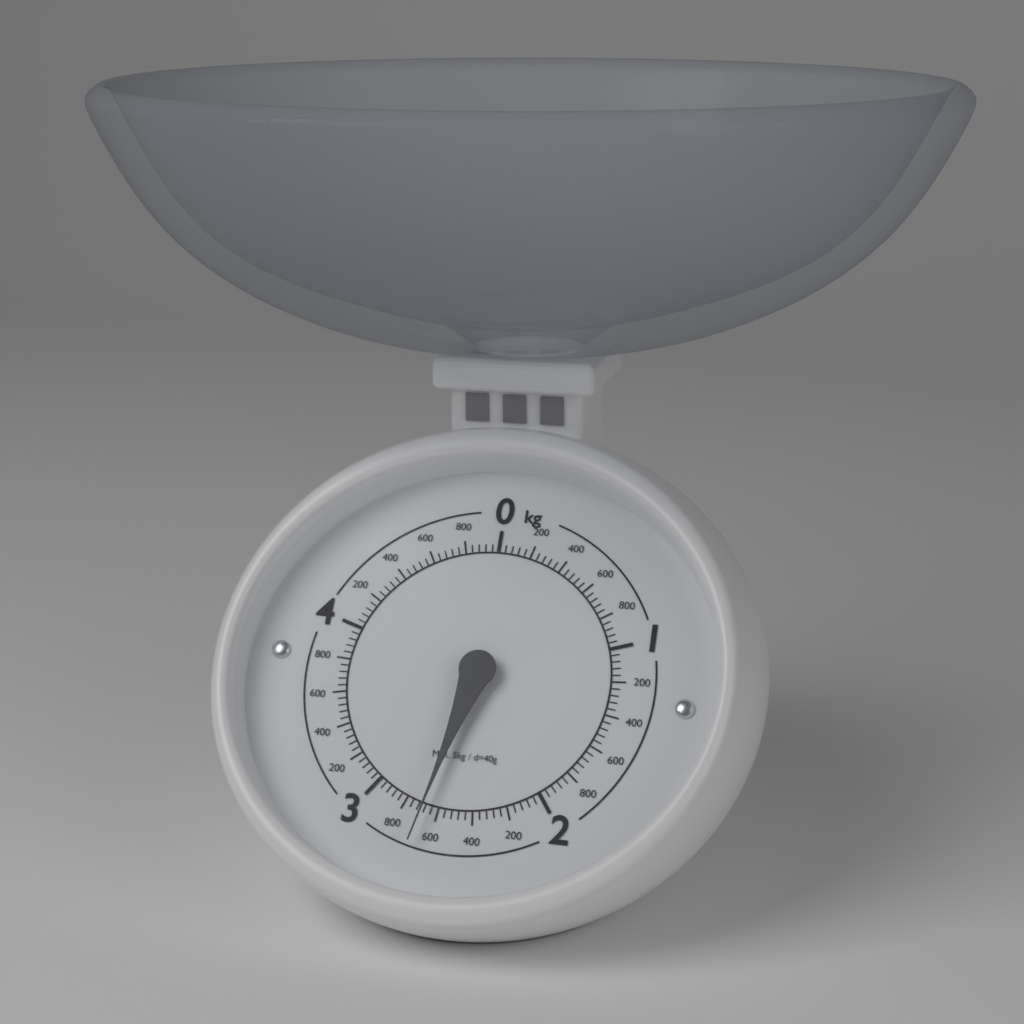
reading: 2.68 kg
